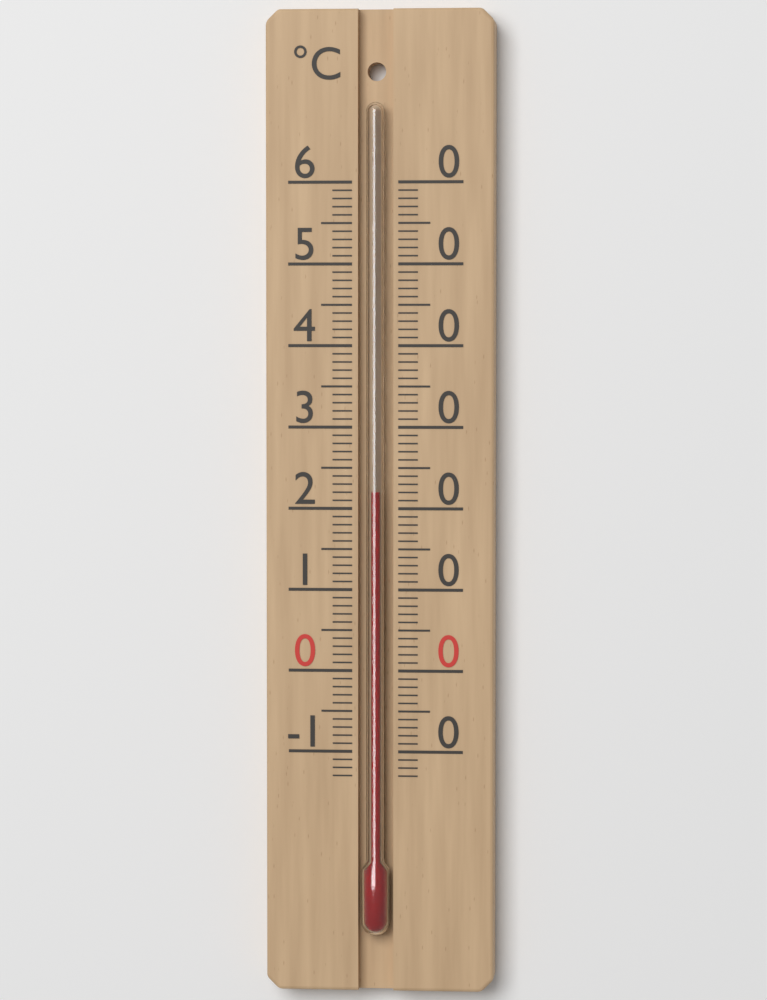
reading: 22 °C
